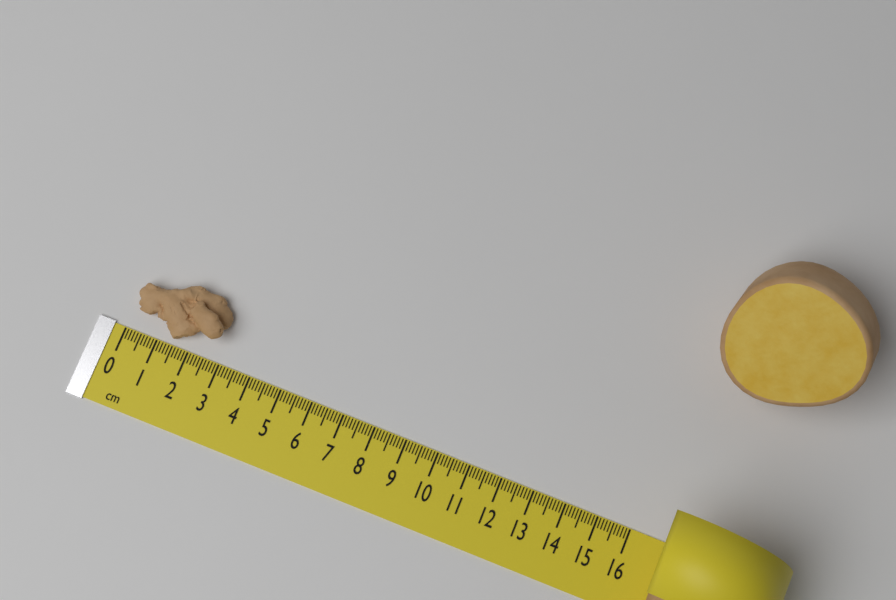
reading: 2.9 cm
